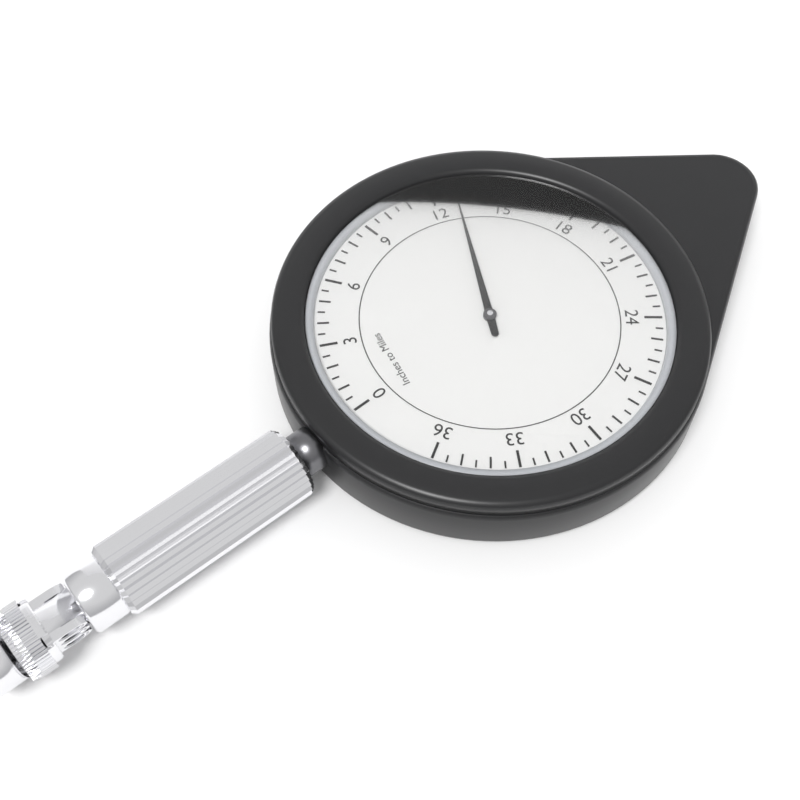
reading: 13.0 miles
